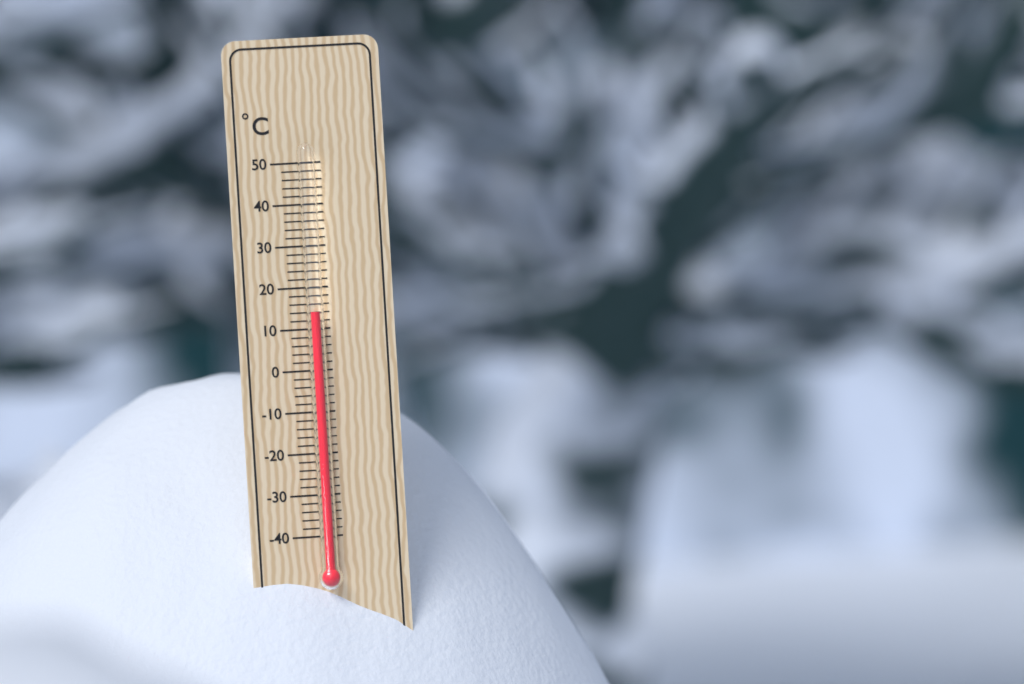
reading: 14 °C
